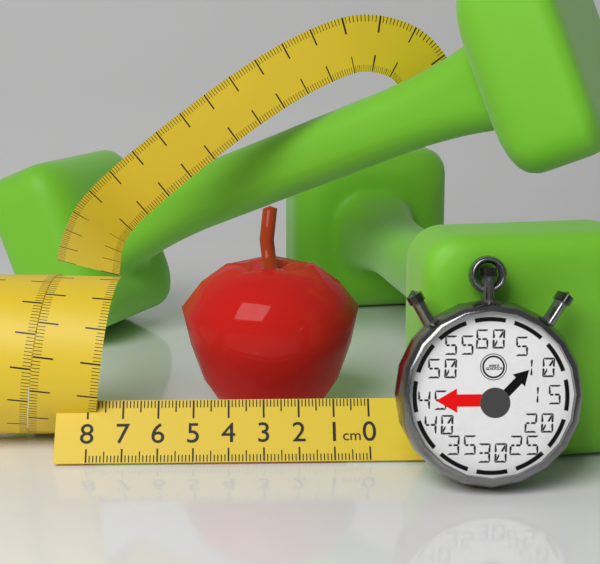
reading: 5.5 cm
